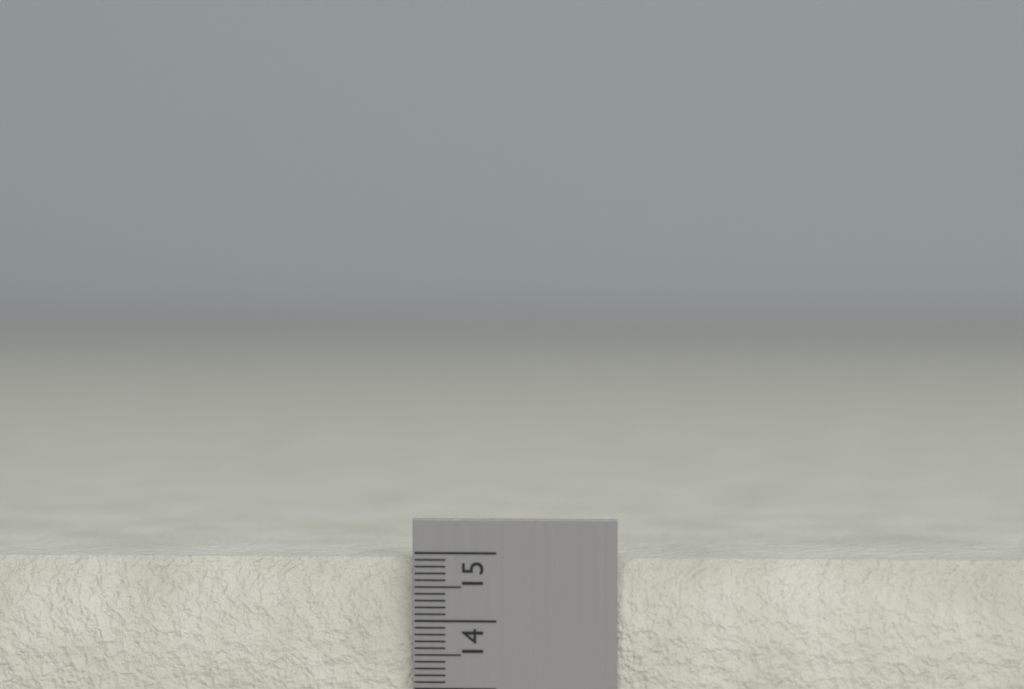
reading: 14.9 cm
